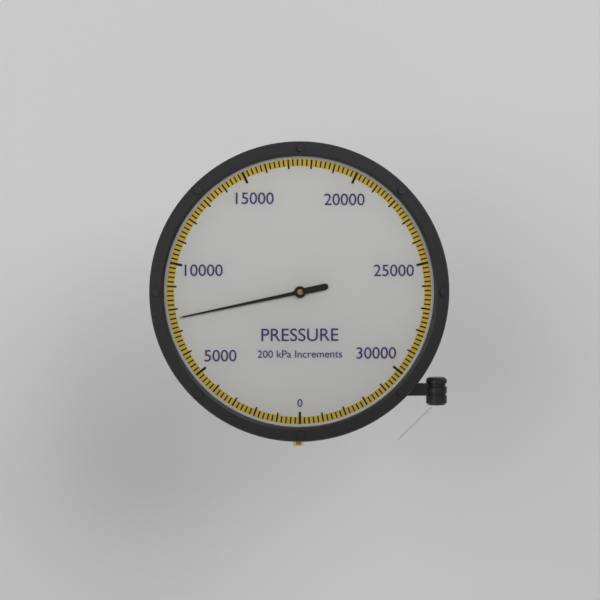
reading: 7600 kPa
